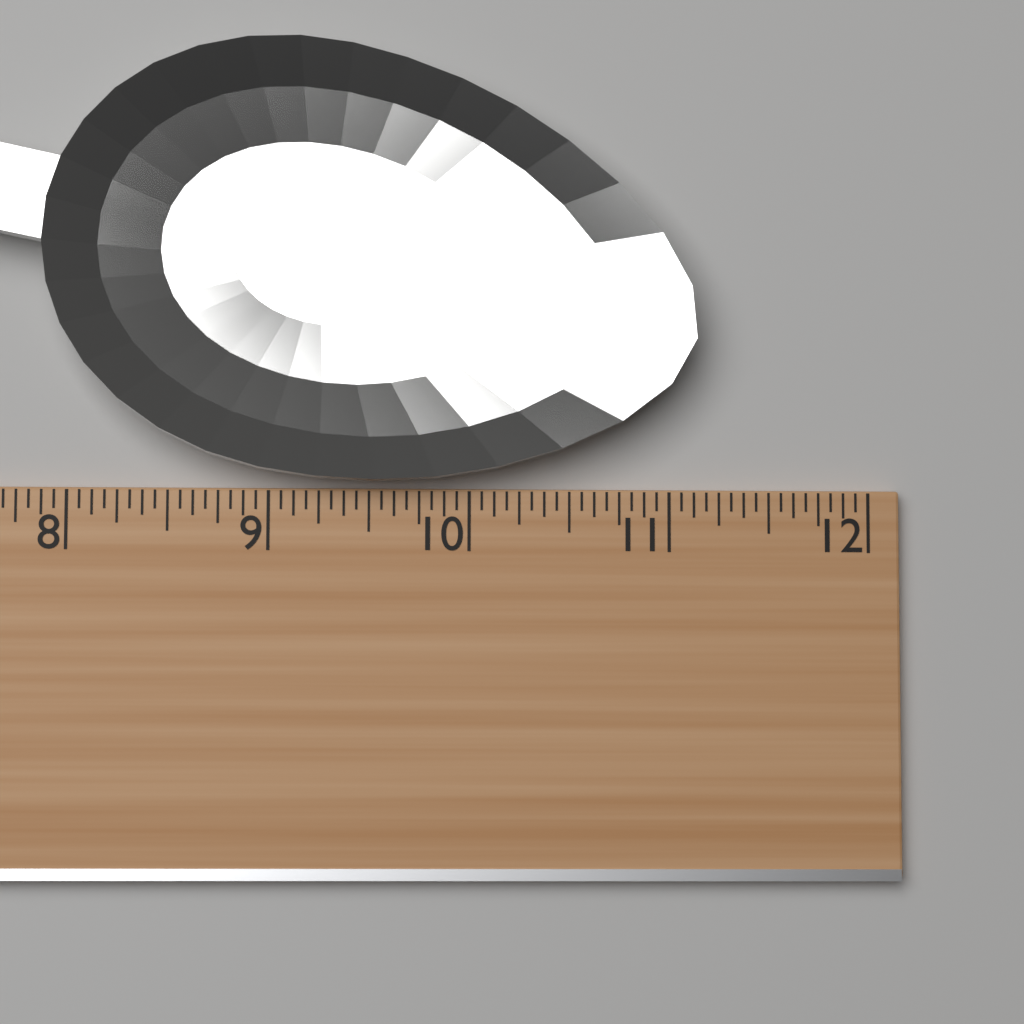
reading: 11.1250 (no unit)
